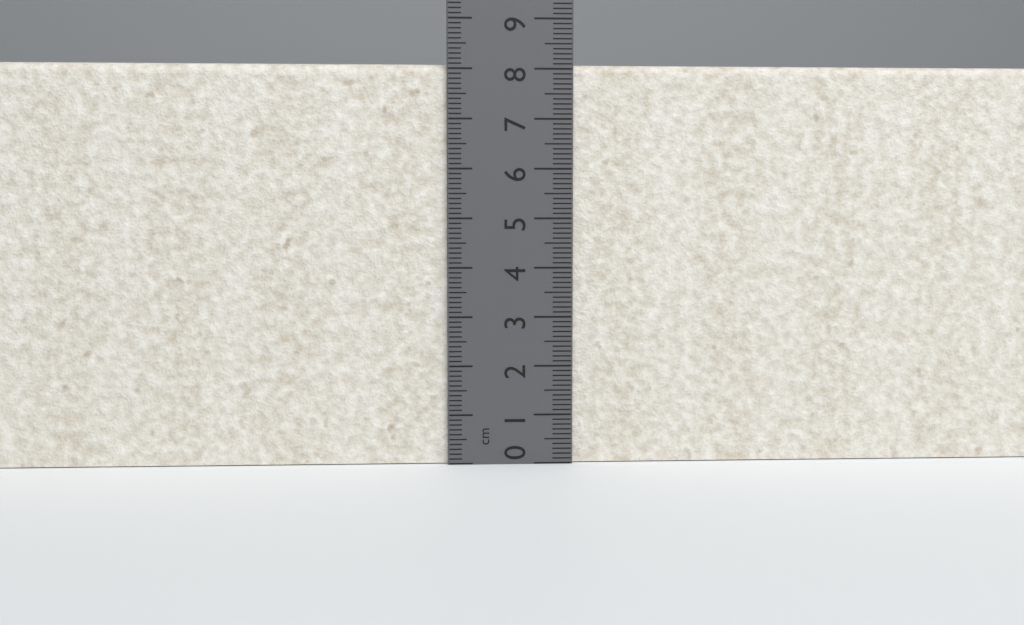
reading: 8.1 cm
